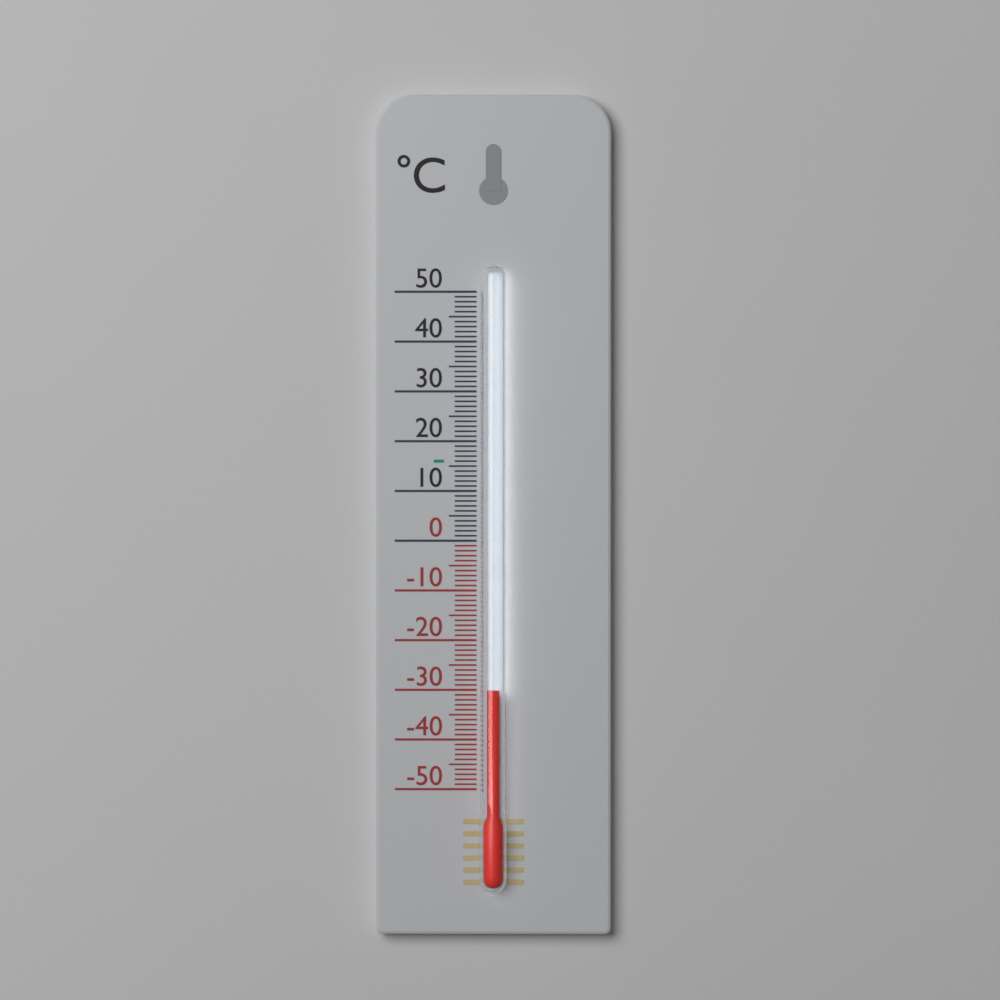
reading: -30 °C
